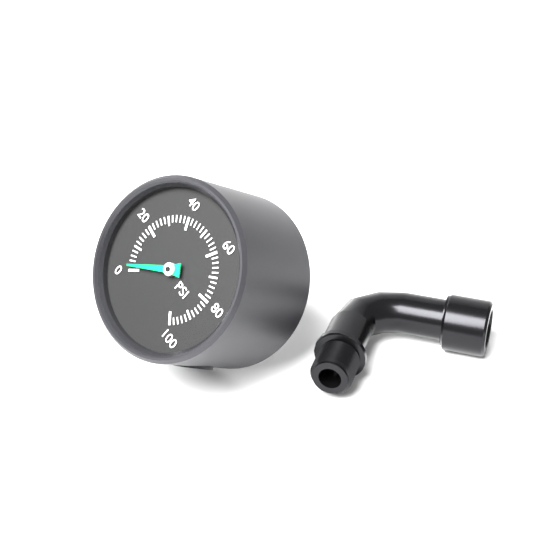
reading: 2 psi
